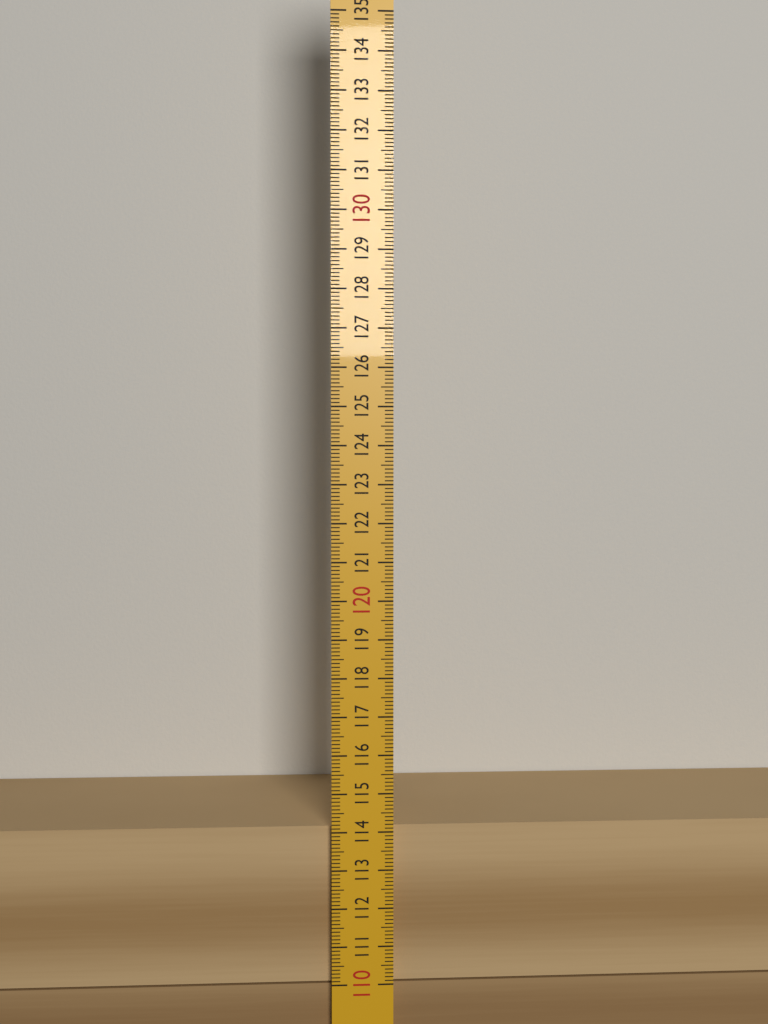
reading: 114.1 (no unit)
